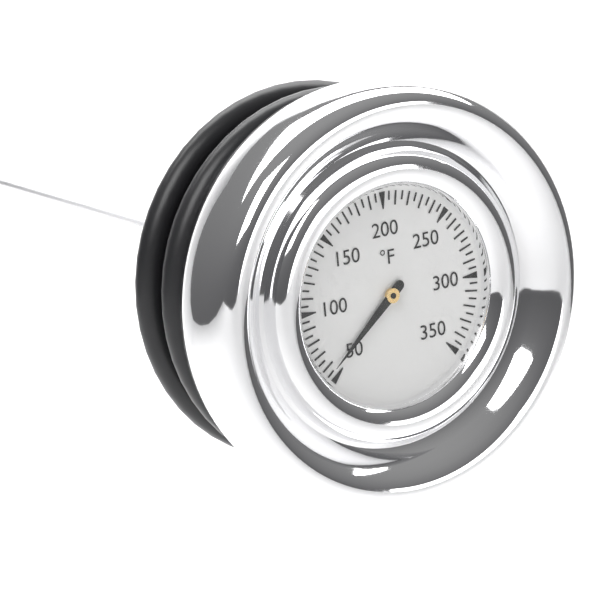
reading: 55 °F
